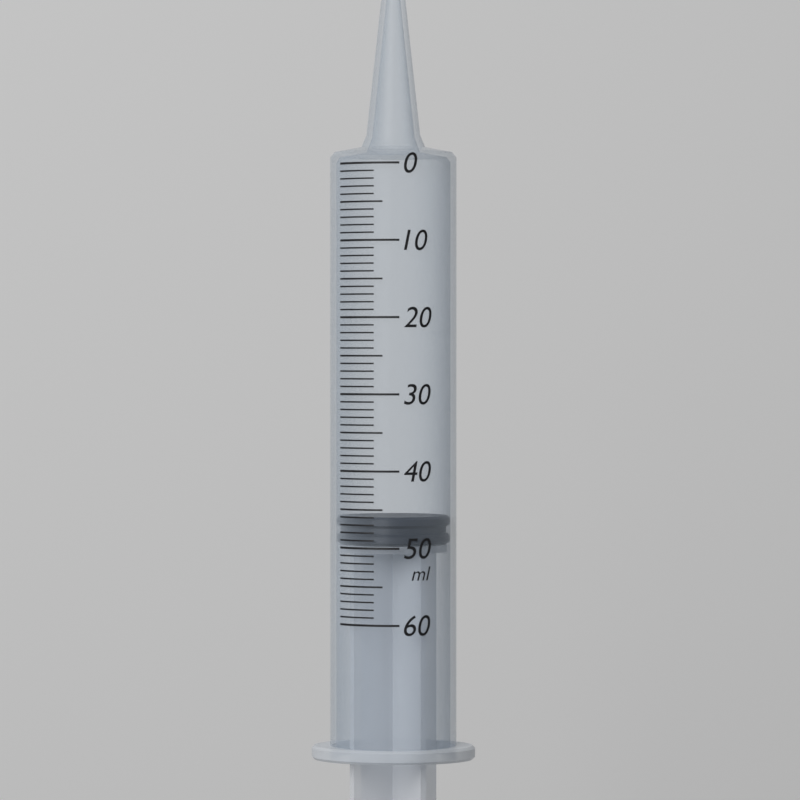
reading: 46 ml
